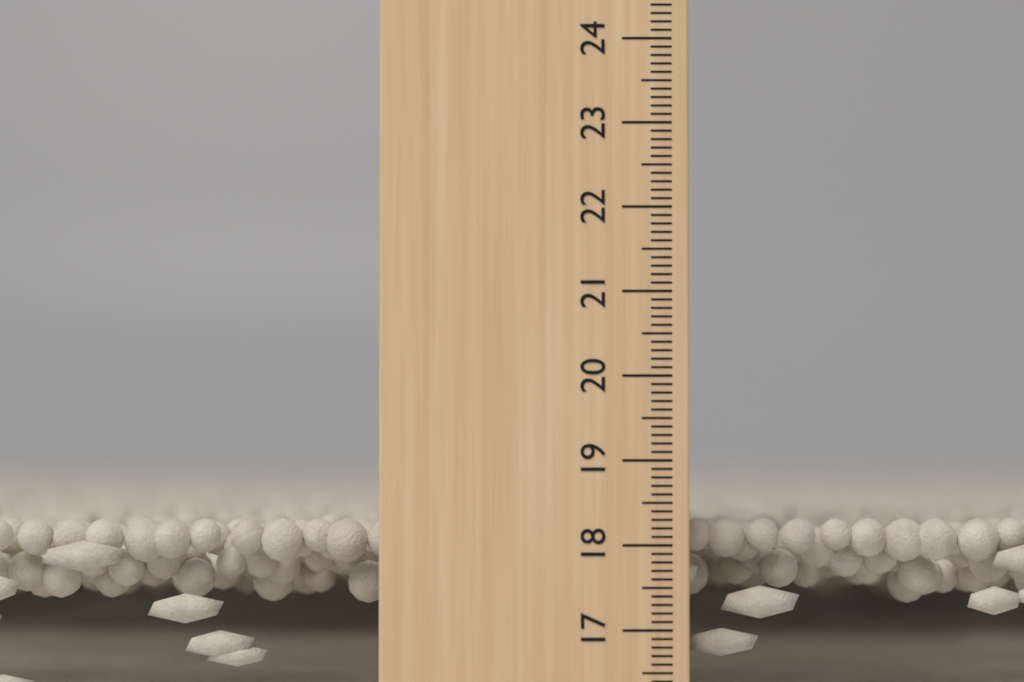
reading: 18.3 cm
